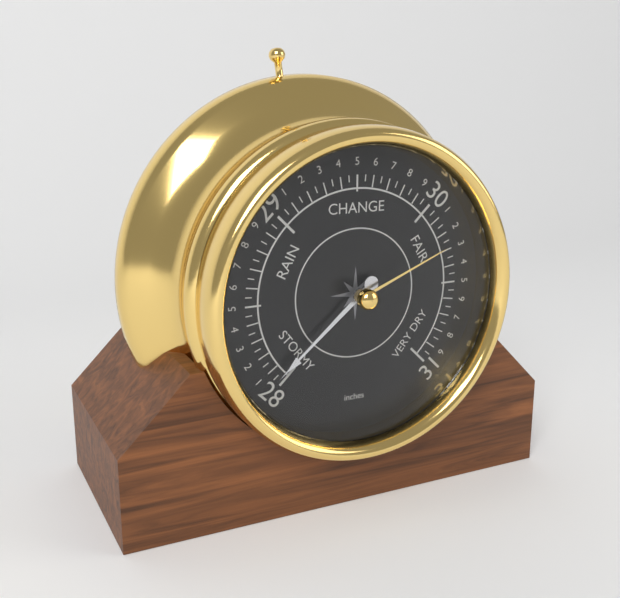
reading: 28.05 inches
